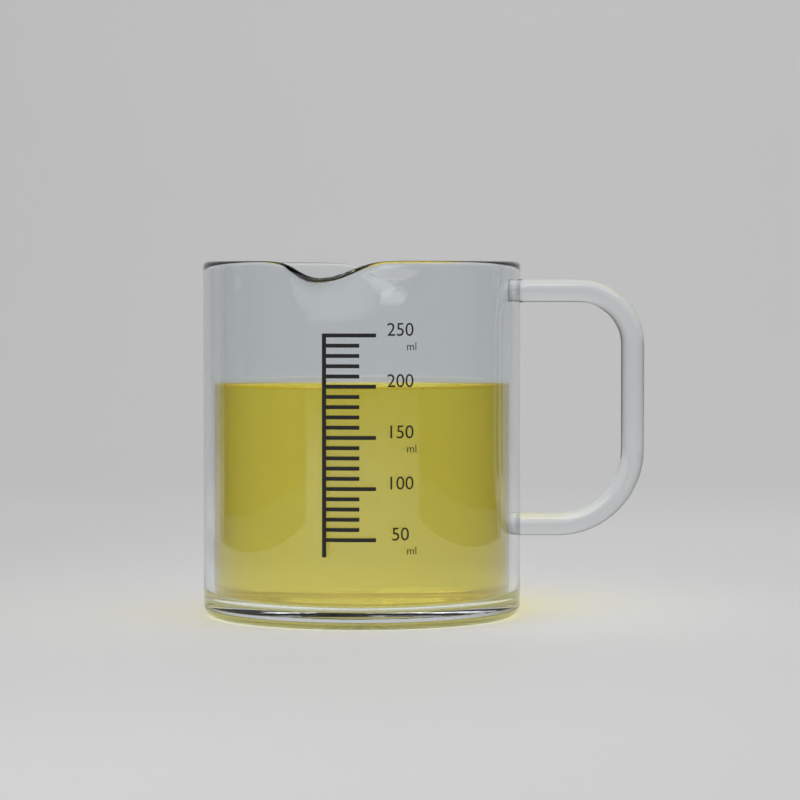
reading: 200 ml
